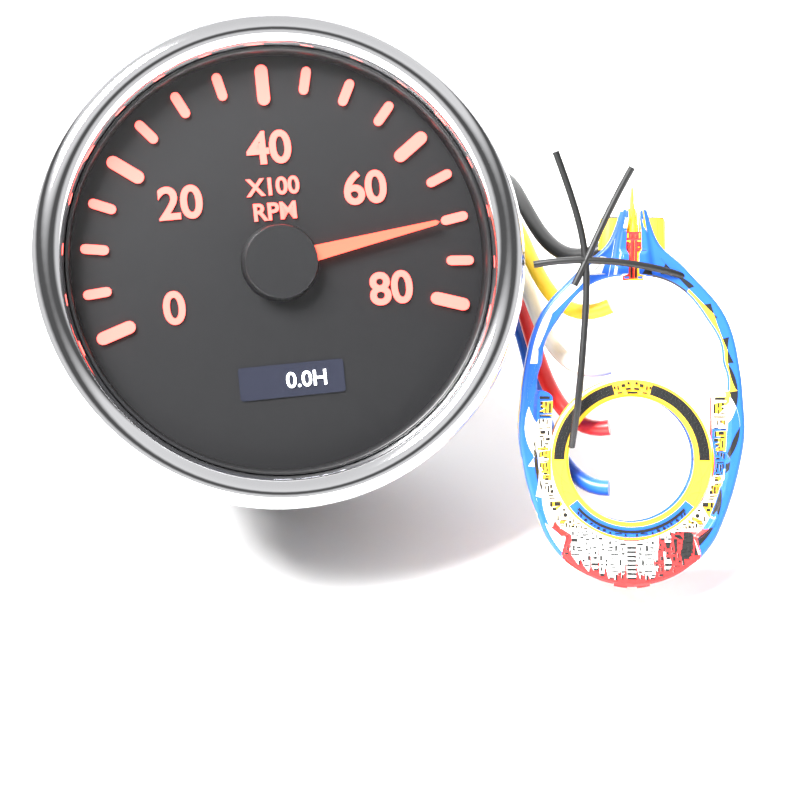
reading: 7000 RPM
